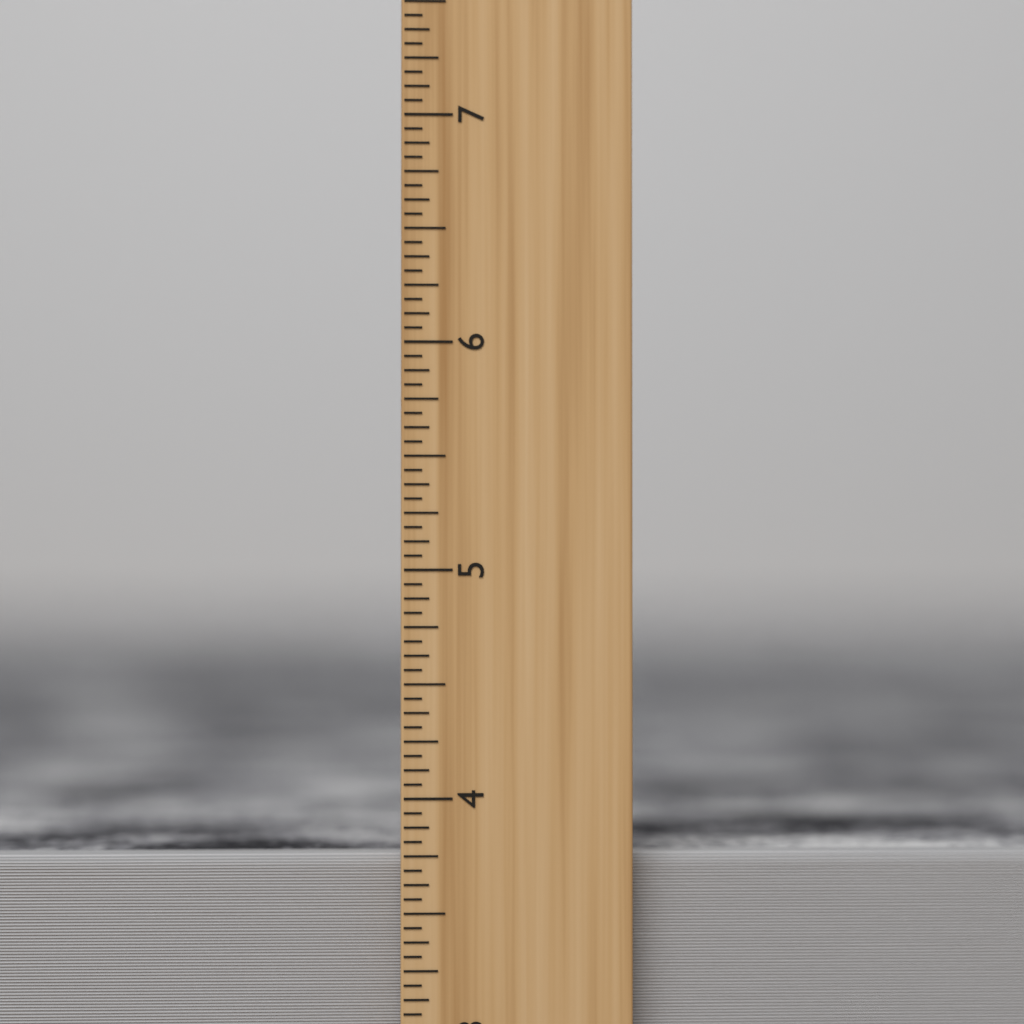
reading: 3.7500 inch
